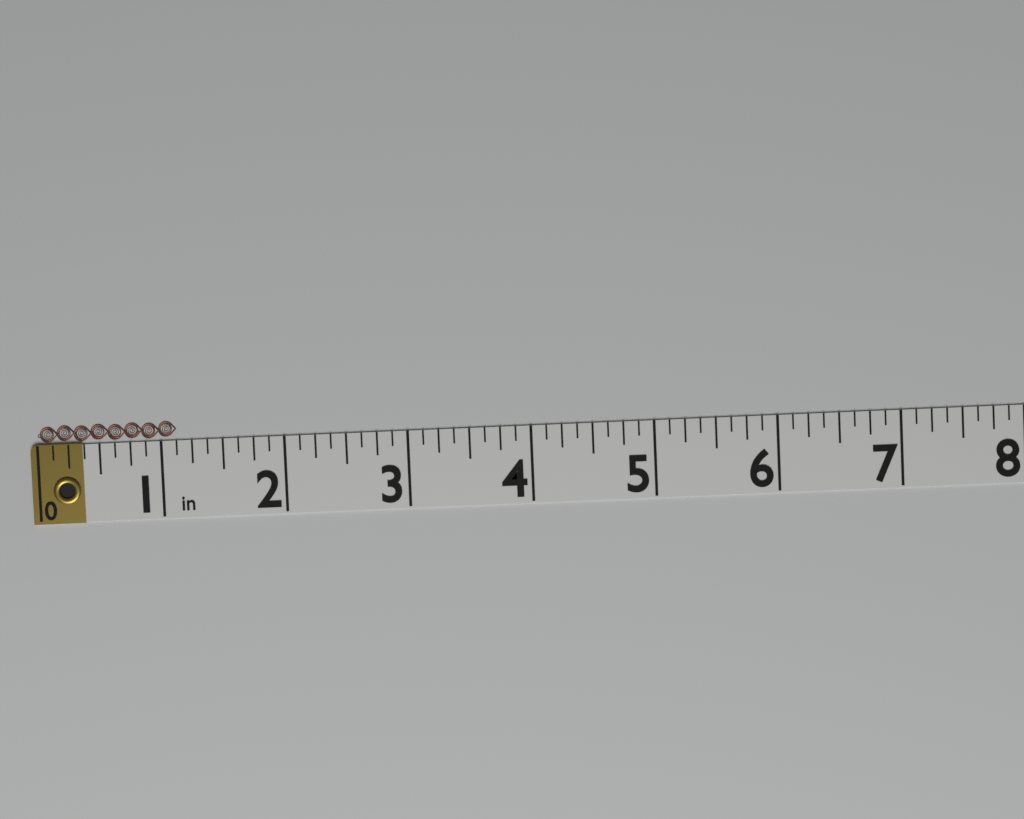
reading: 1.125 in
